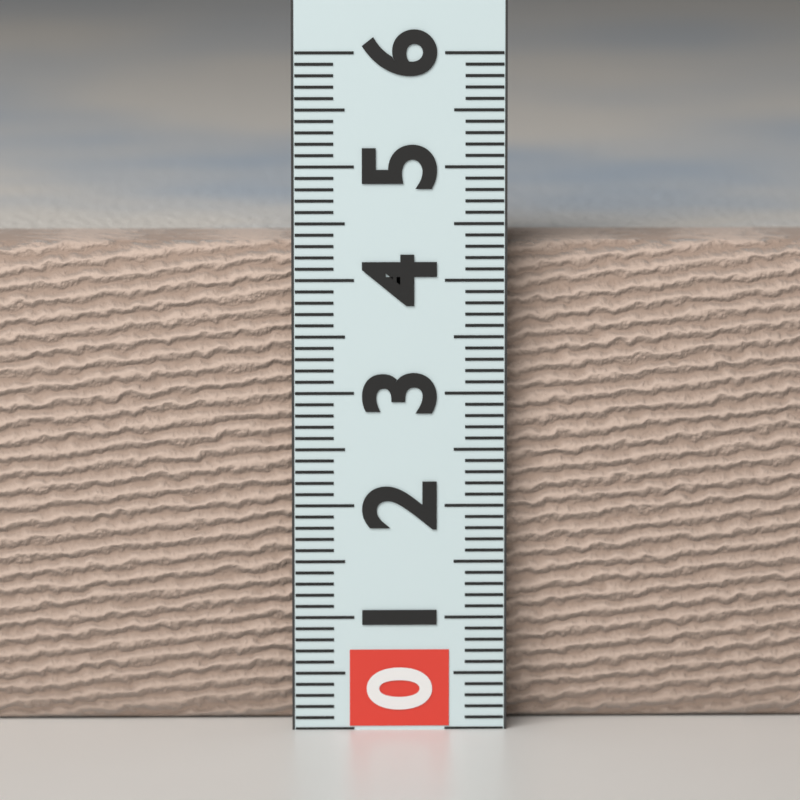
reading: 4.3 (no unit)
